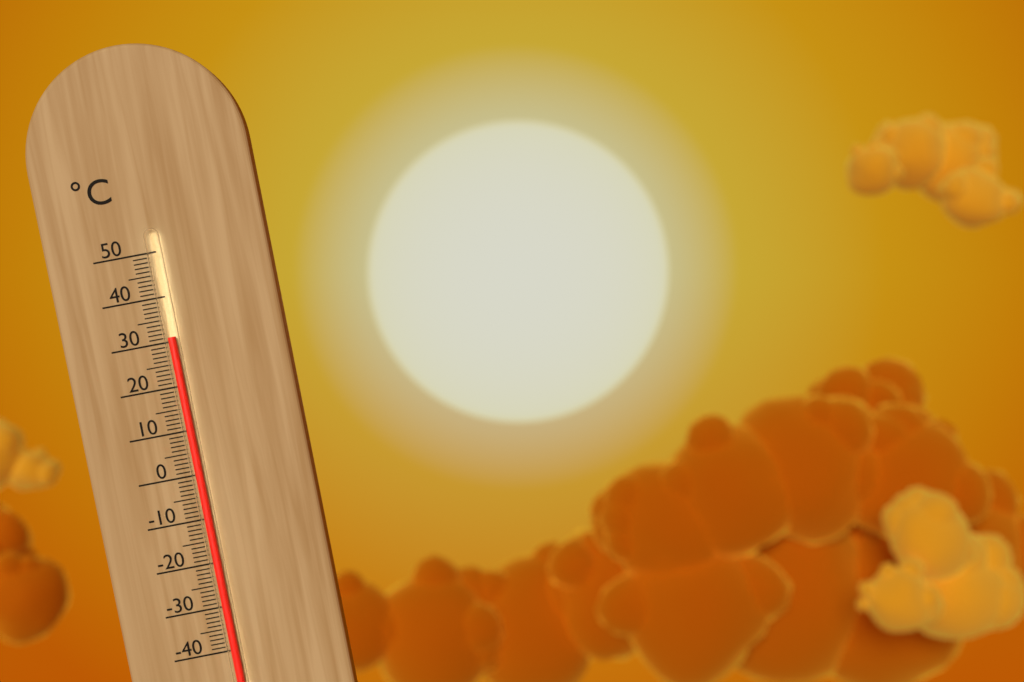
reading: 31 °C
